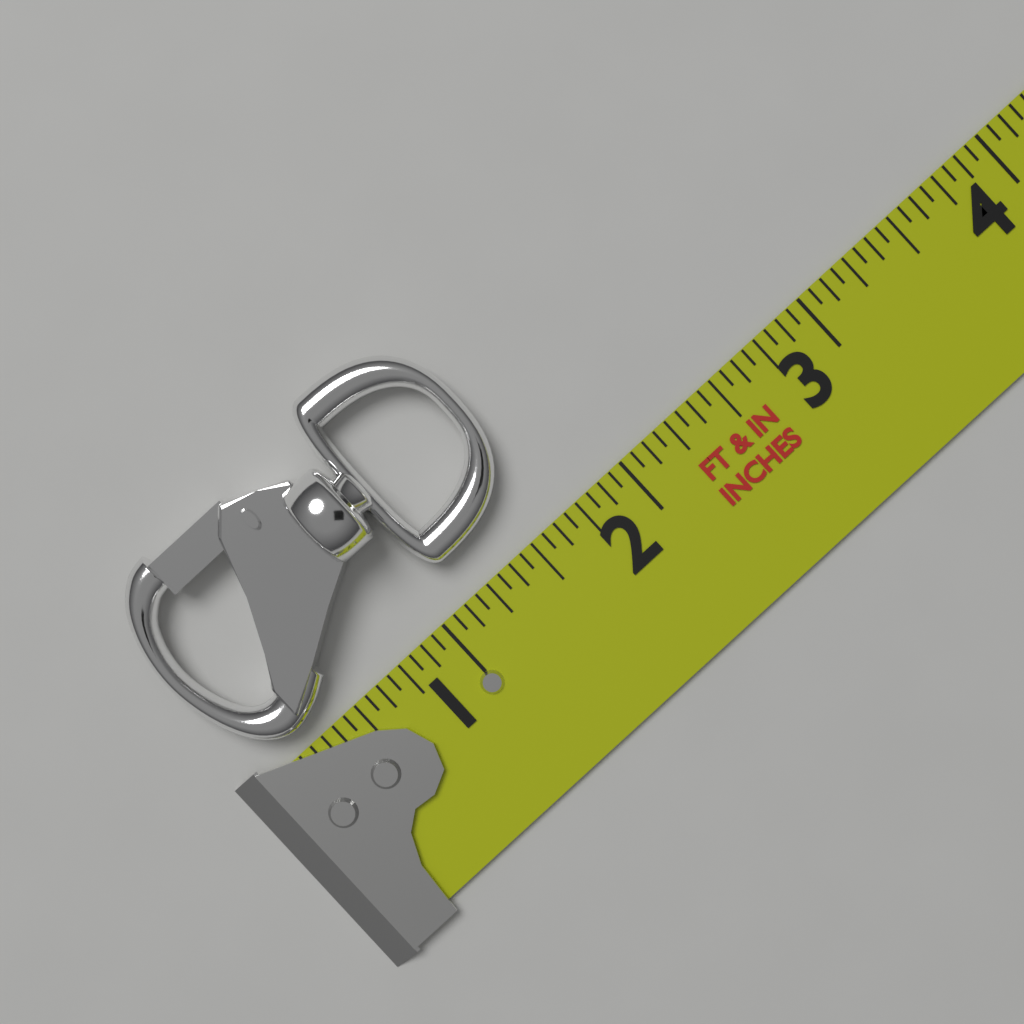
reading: 1.6875 in
